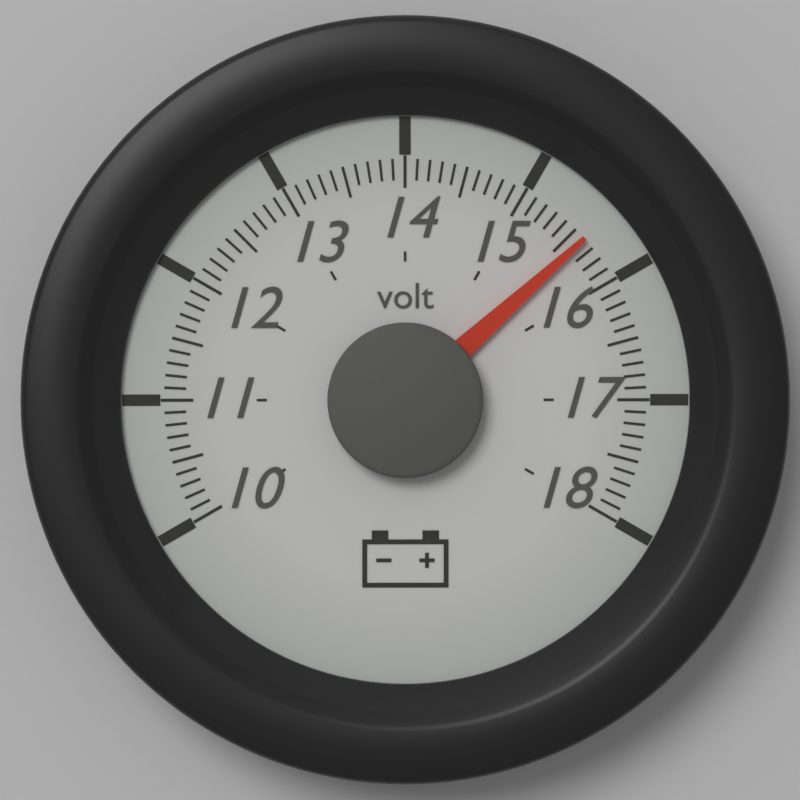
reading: 15.6 volt
